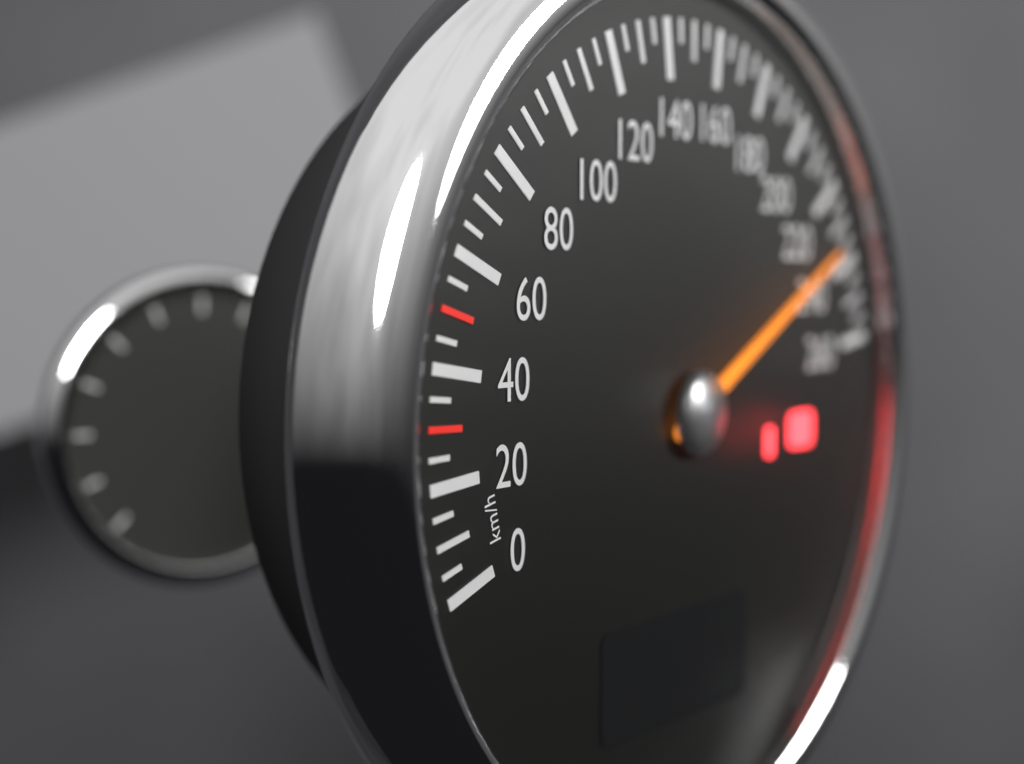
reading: 235 km/h
